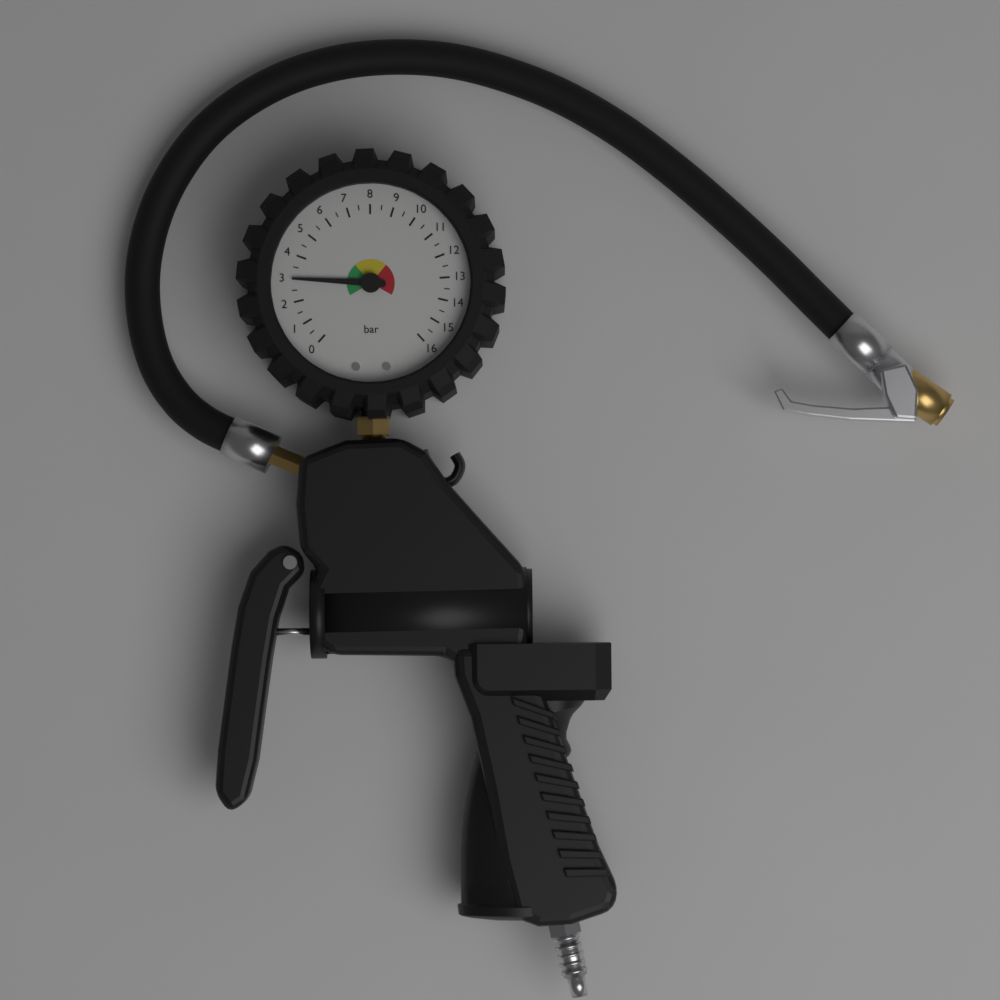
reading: 3.0 bar
